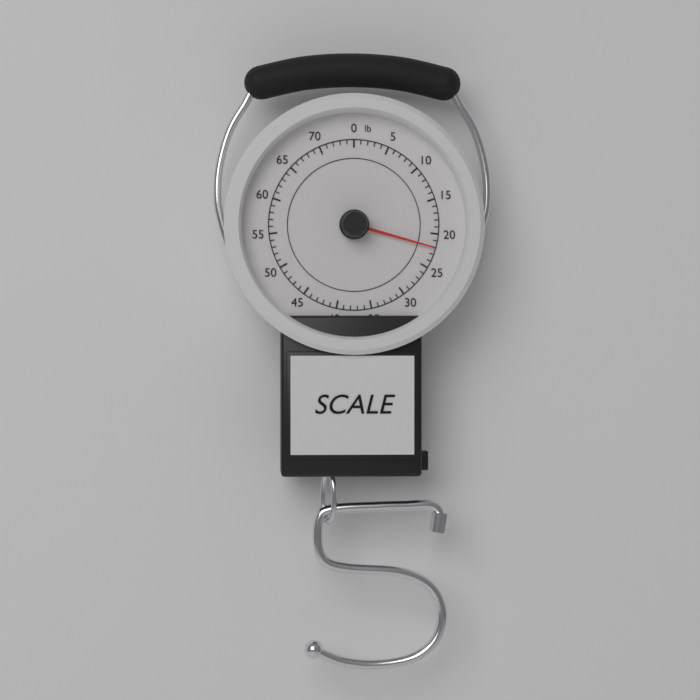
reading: 22 lb
